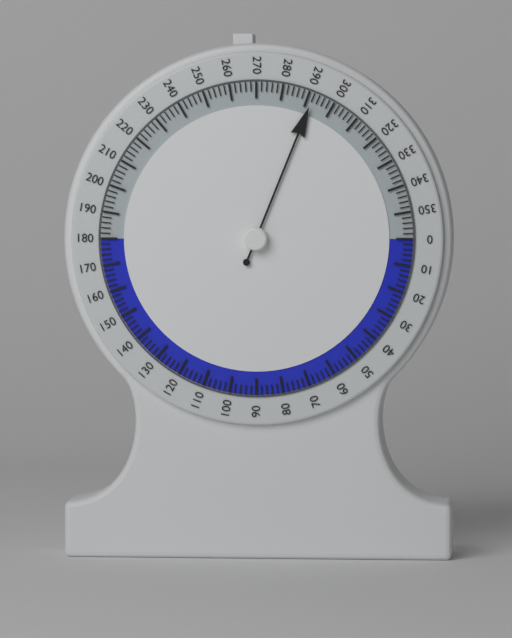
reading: 292 (no unit)
